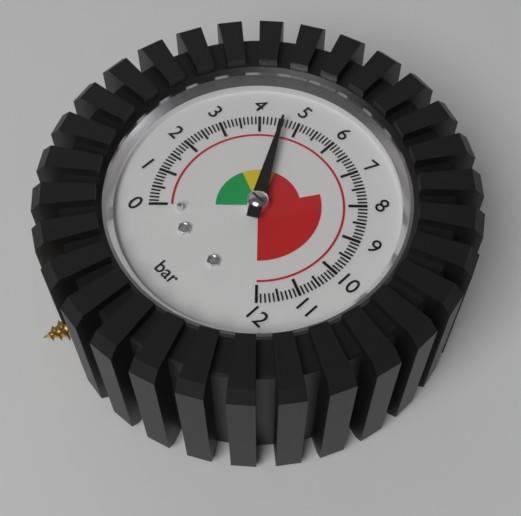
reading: 4.6 bar
